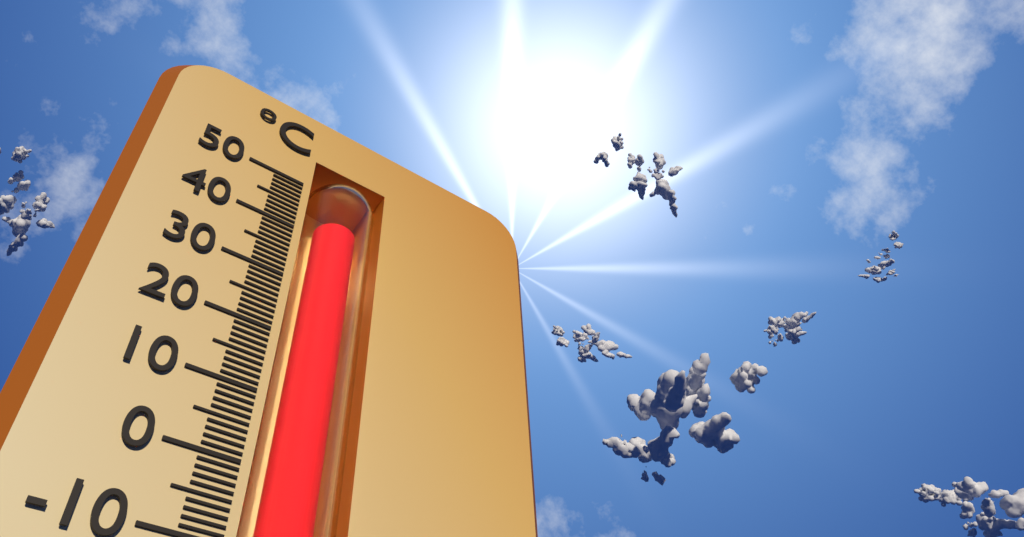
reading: 45 °C
